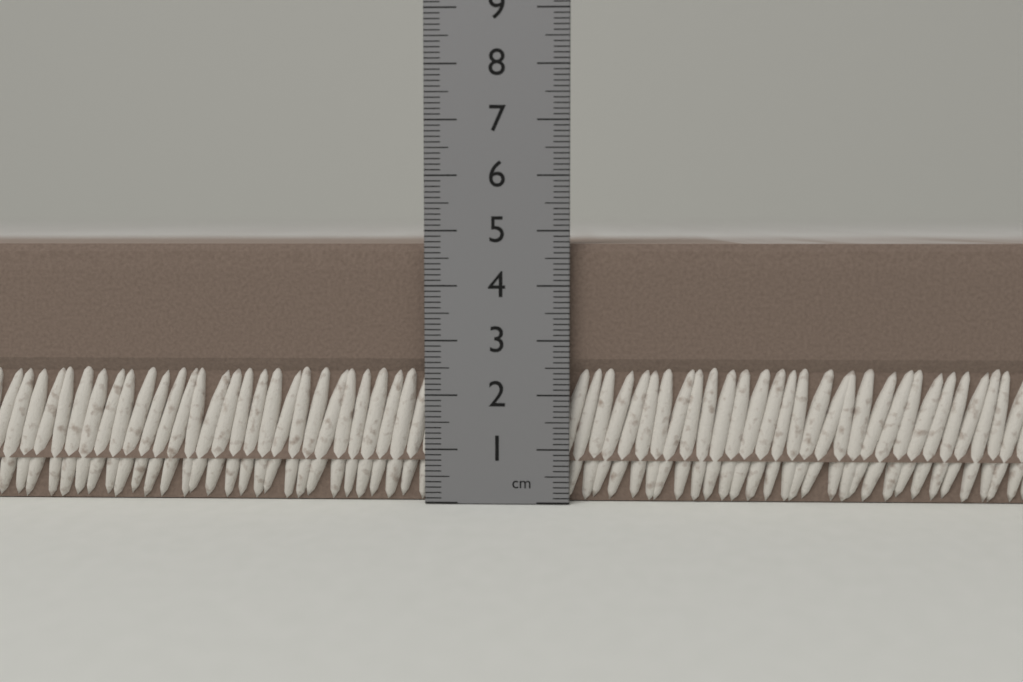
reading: 4.8 cm
